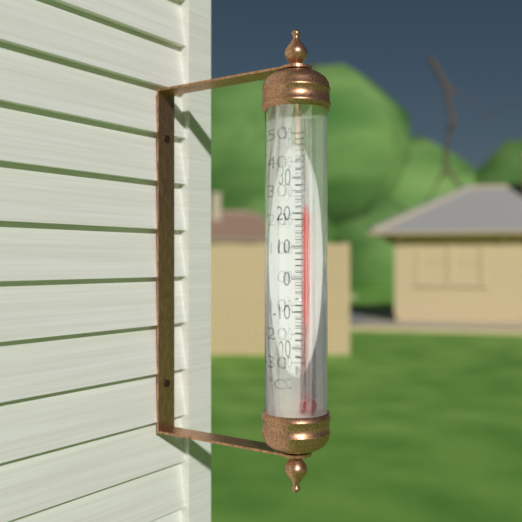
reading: 22 °C
